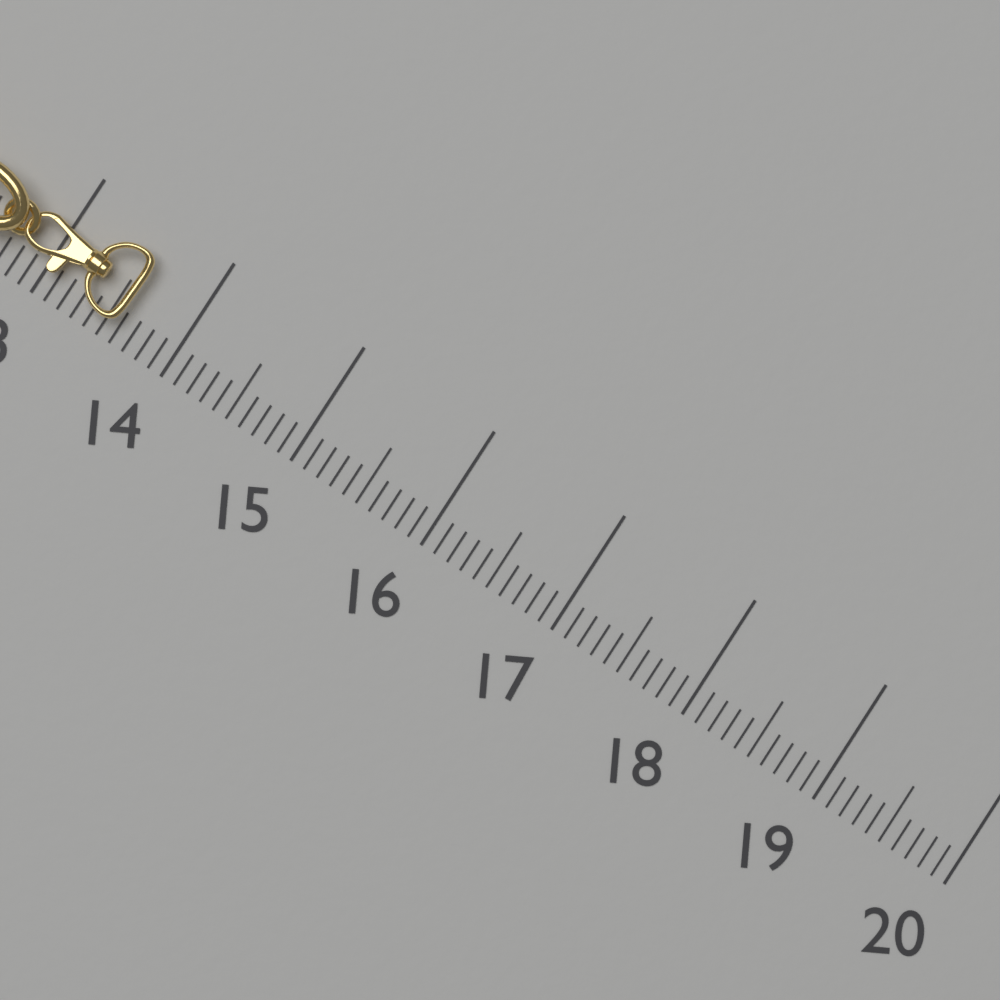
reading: 13.6 (no unit)
